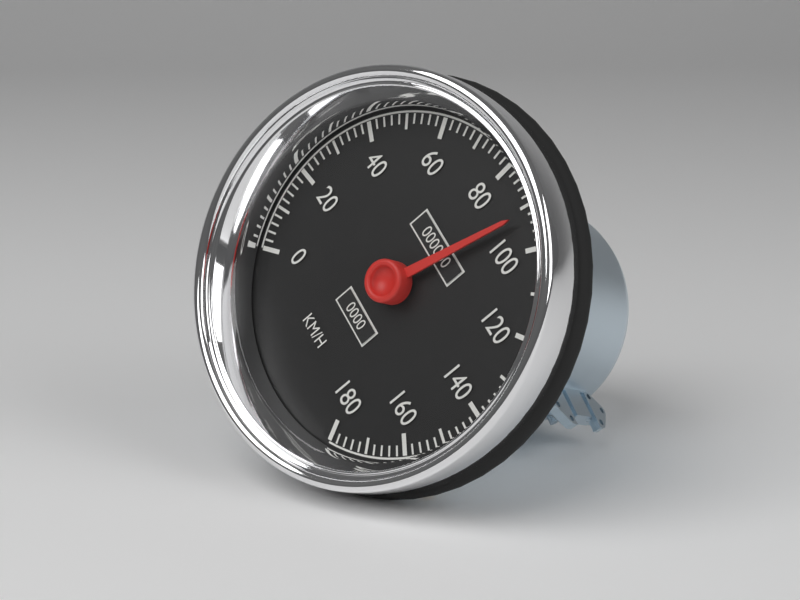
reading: 92 km/h
